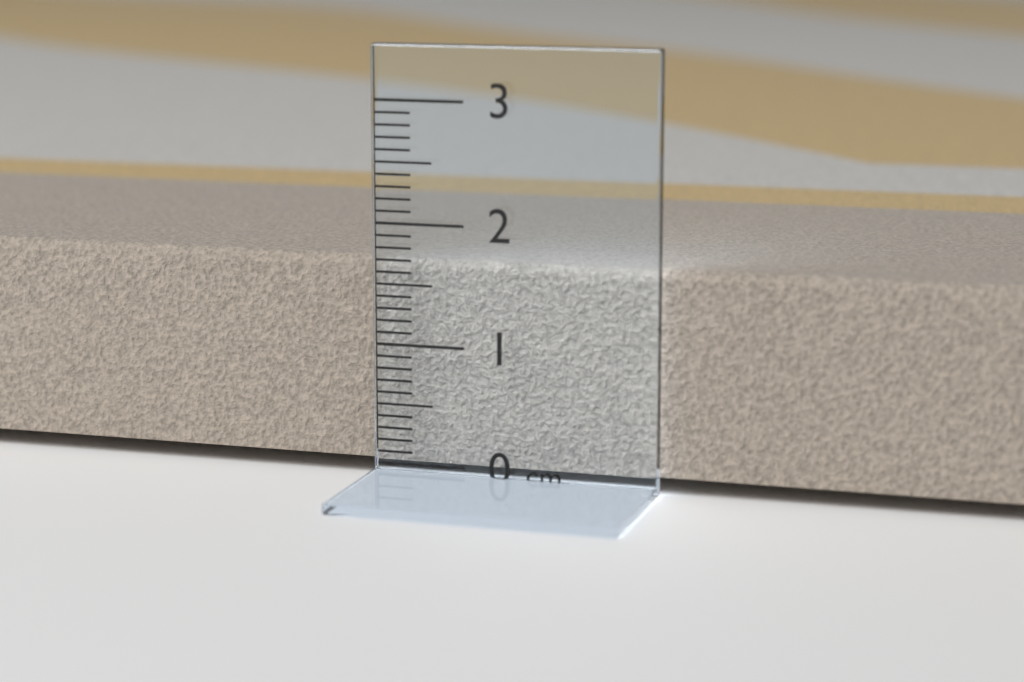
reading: 1.7 cm
